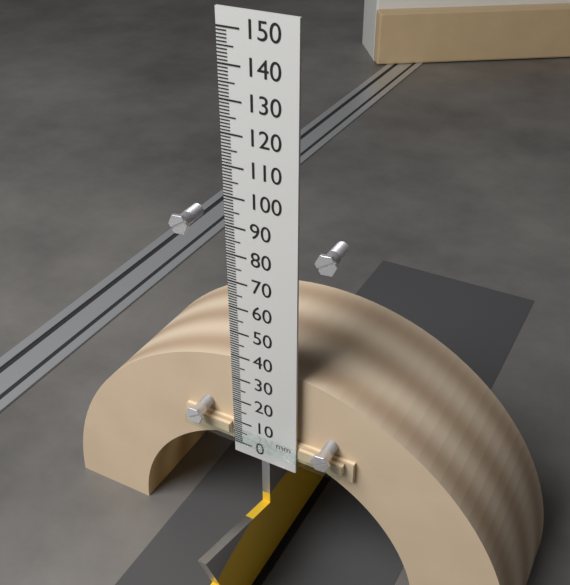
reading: 8 mm
